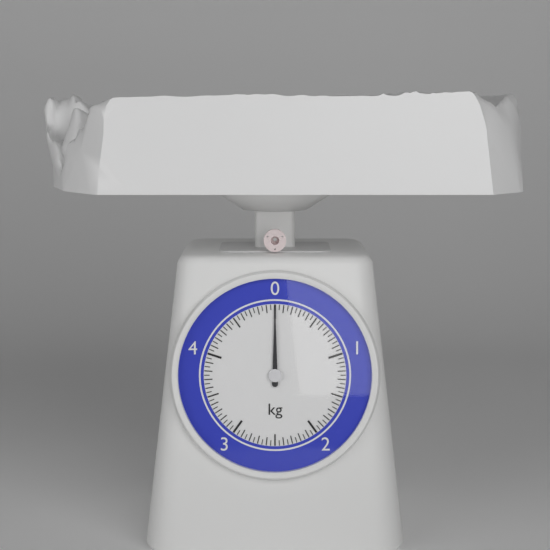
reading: 0.00 kg
